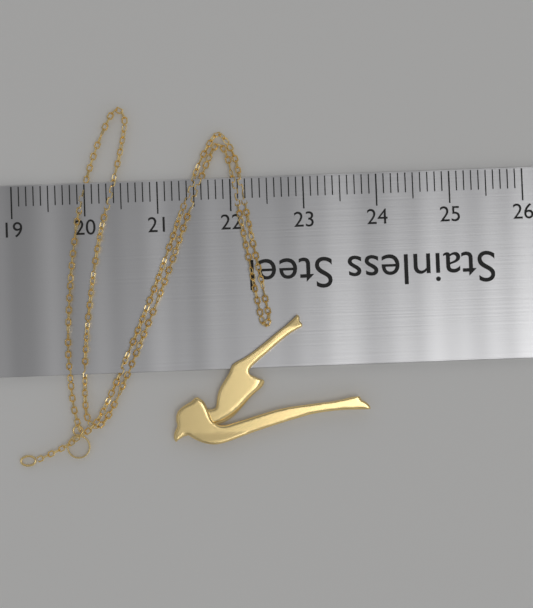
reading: 23.8 (no unit)
